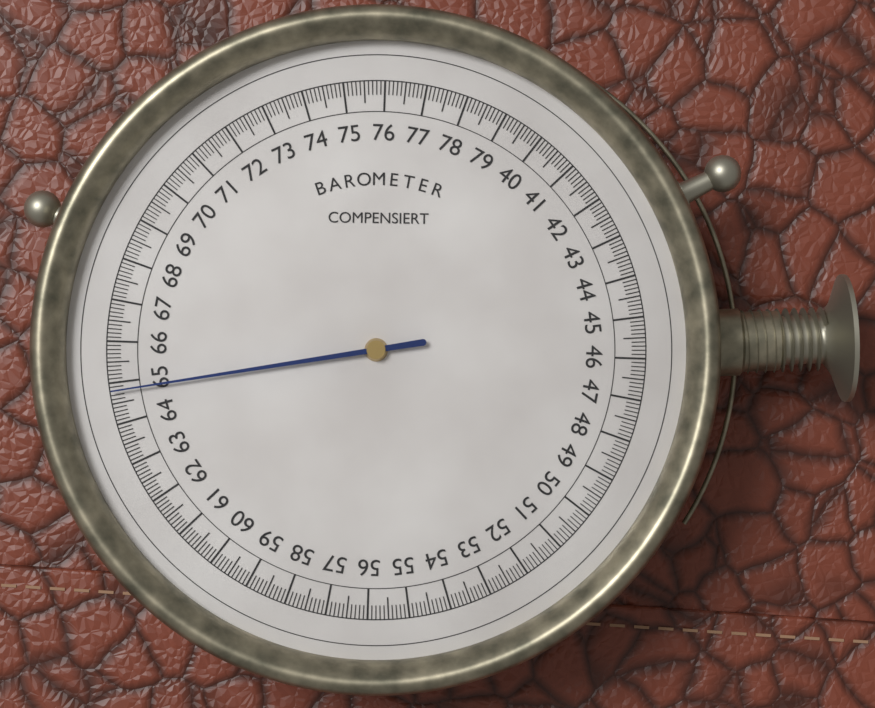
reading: 64.8 (no unit)
